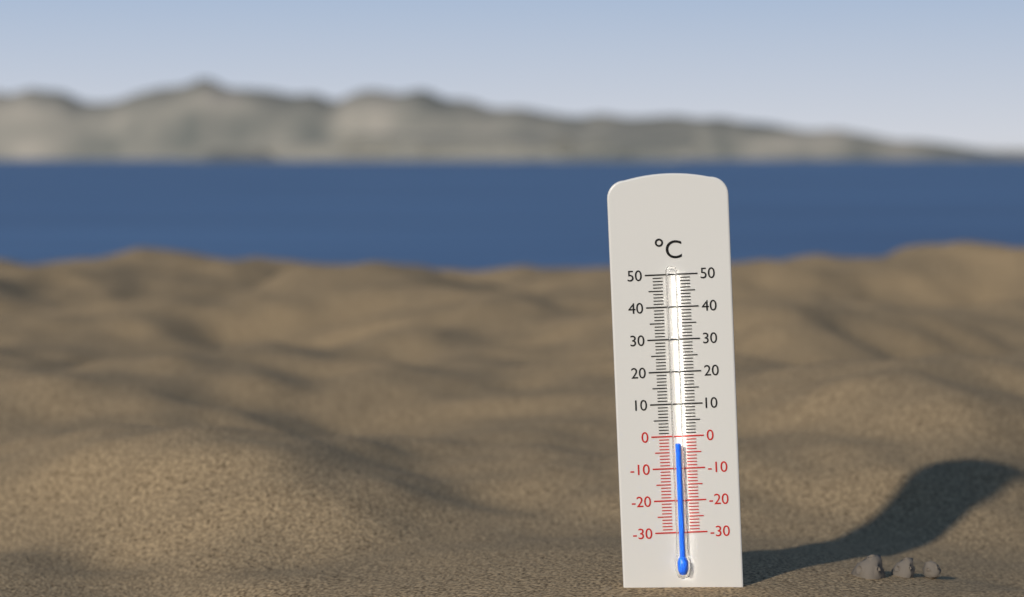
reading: -2 °C
